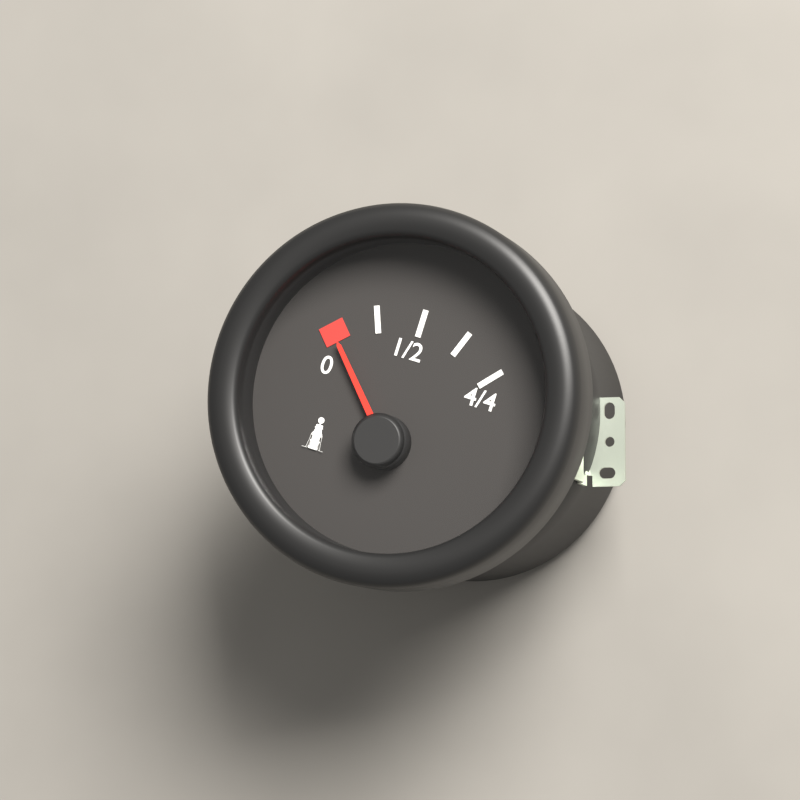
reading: 0.00 (no unit)
